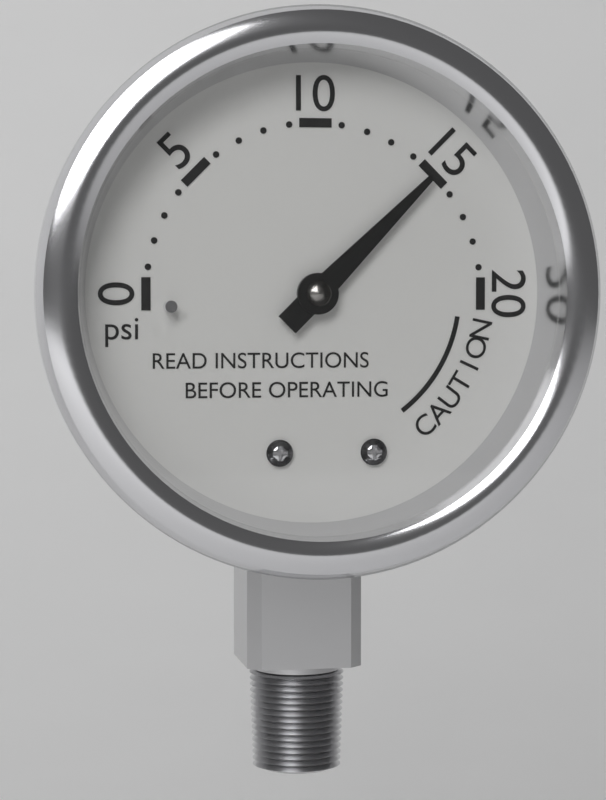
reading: 15 psi
